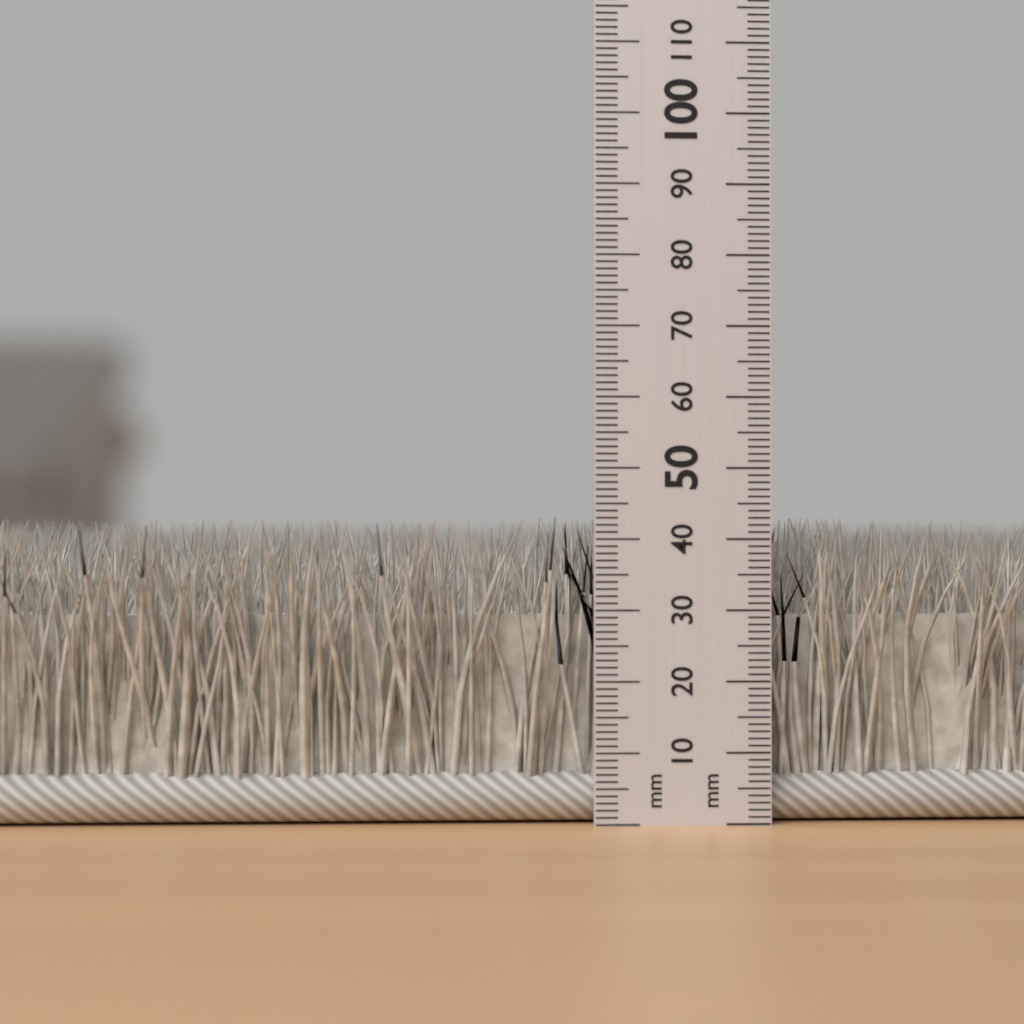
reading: 43 mm
